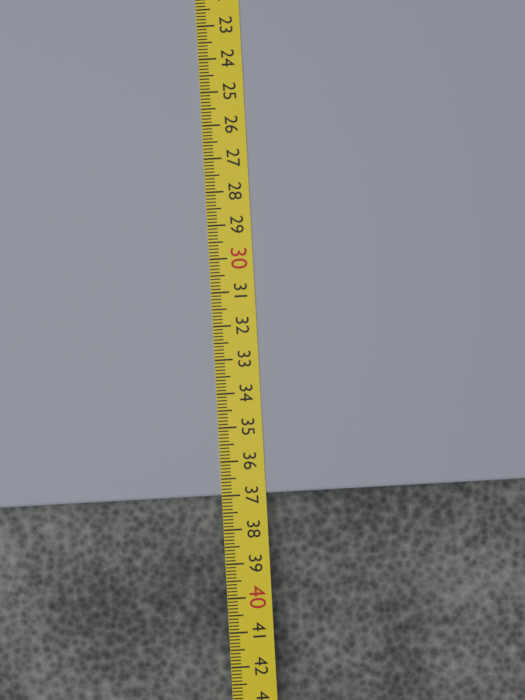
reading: 37.0 cm
